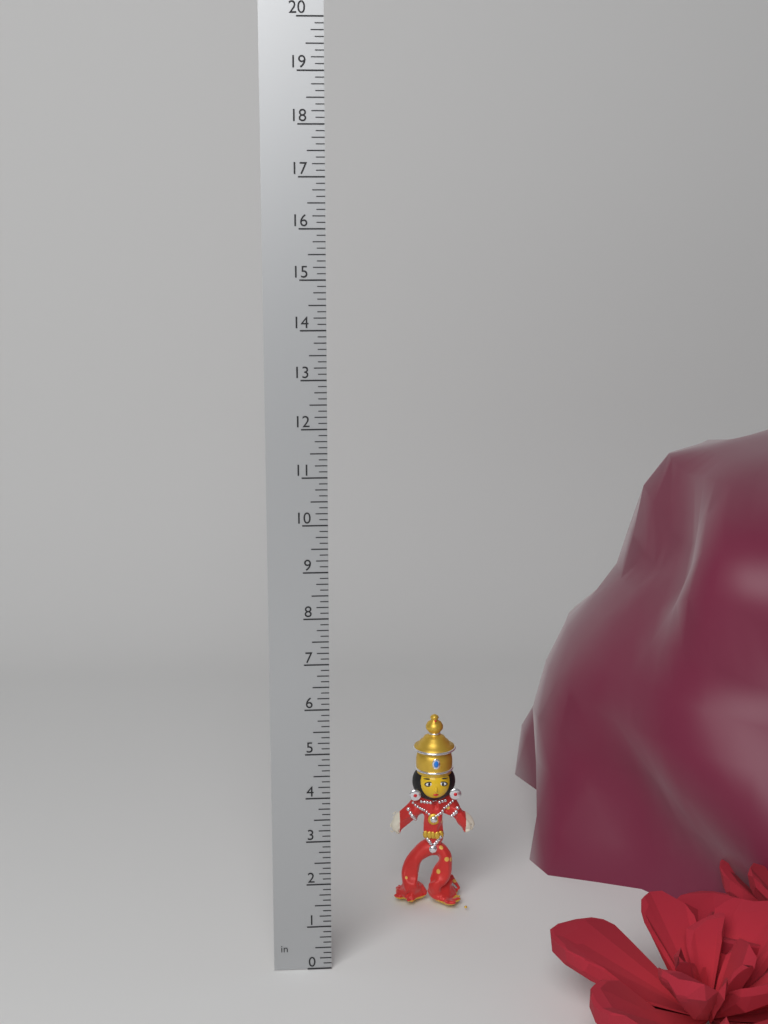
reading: 4.750 in
